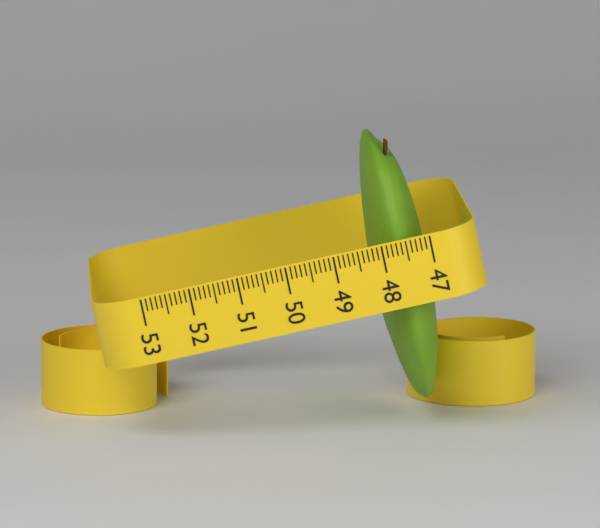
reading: 48.2 (no unit)
